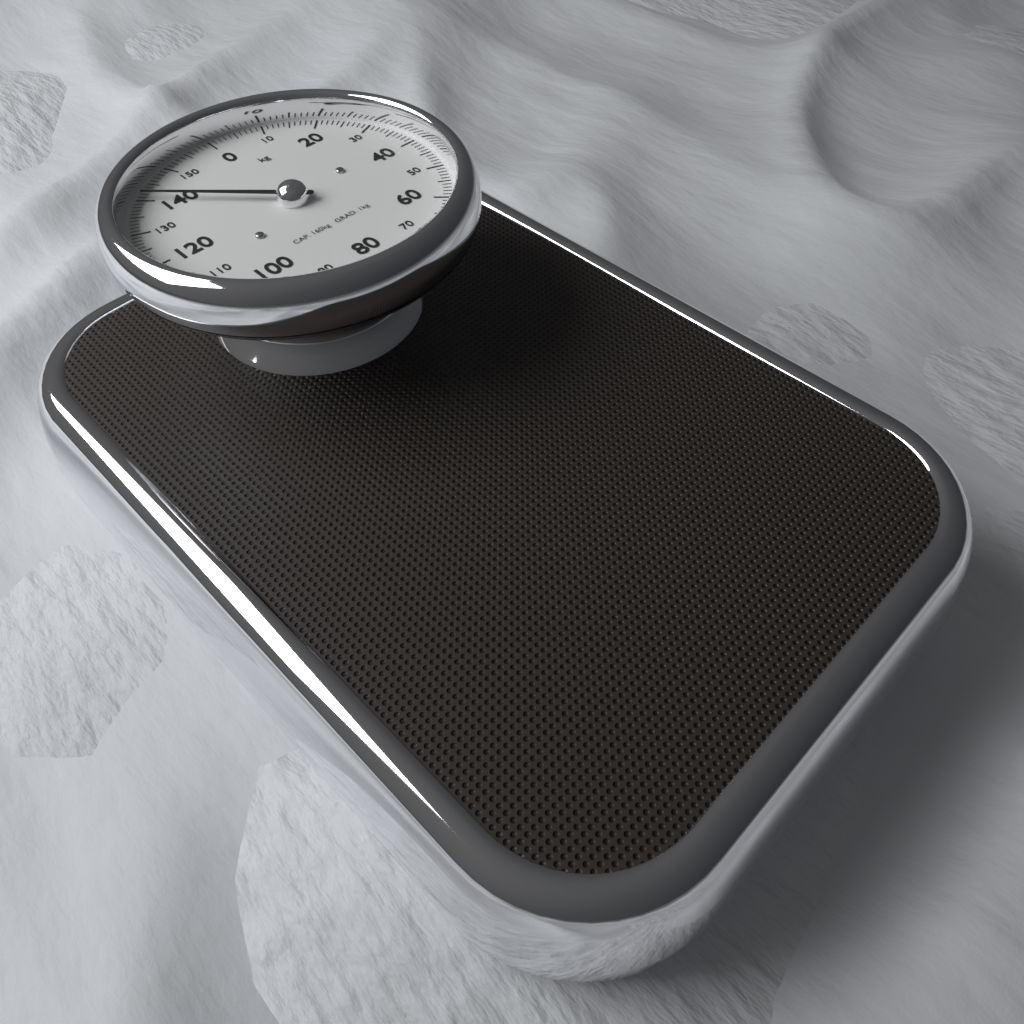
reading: 141 kg
